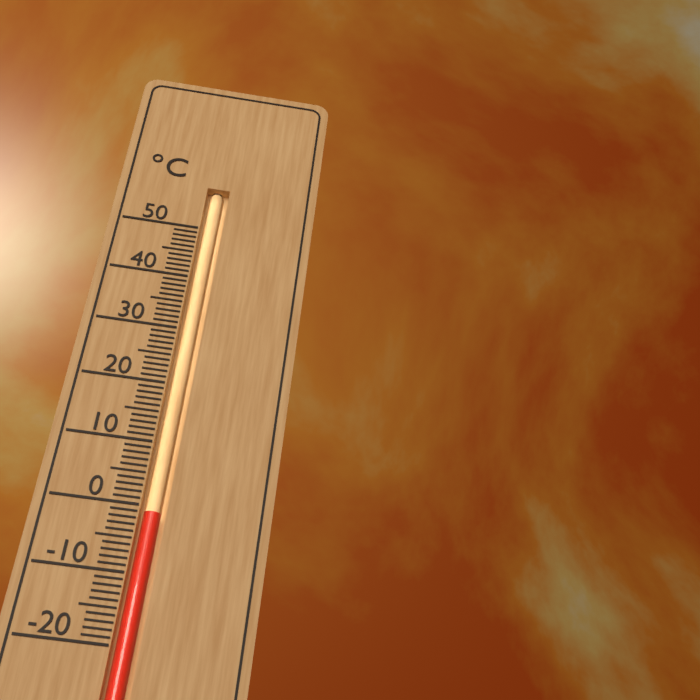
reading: -1 °C
